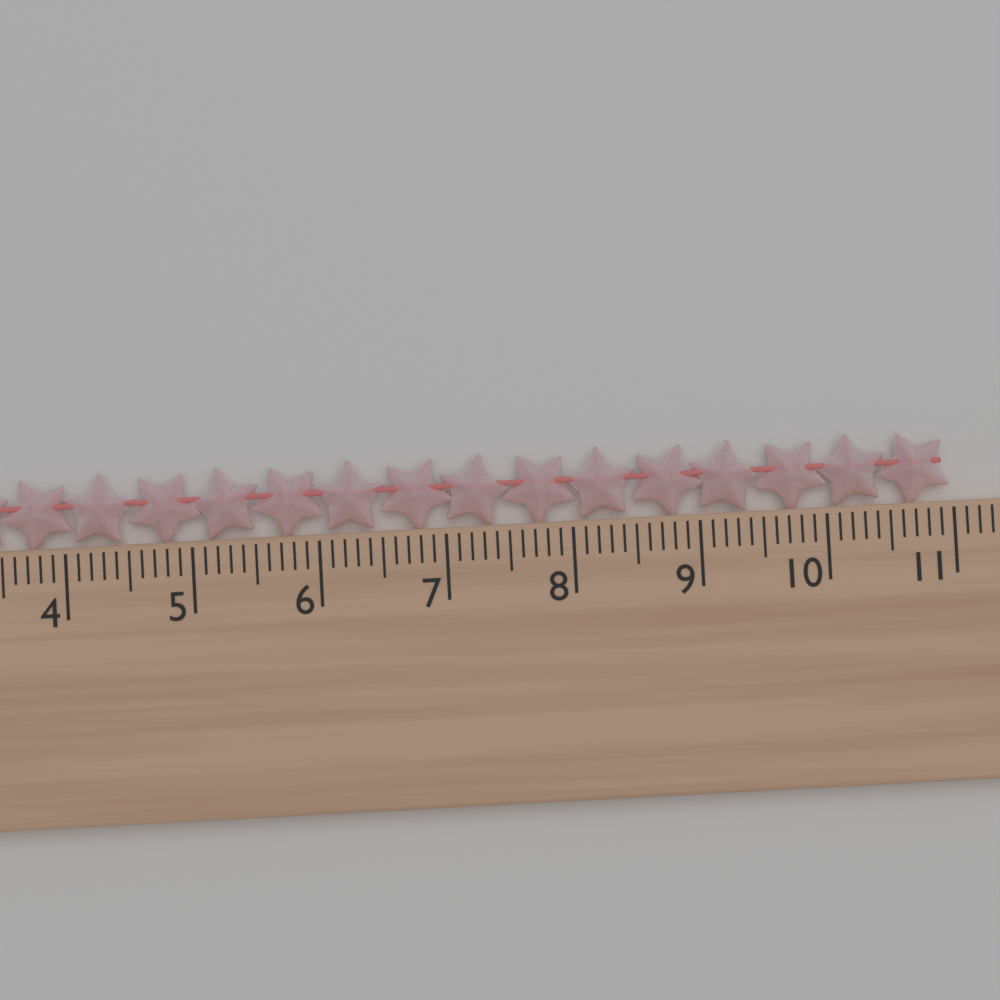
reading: 11.0 cm
